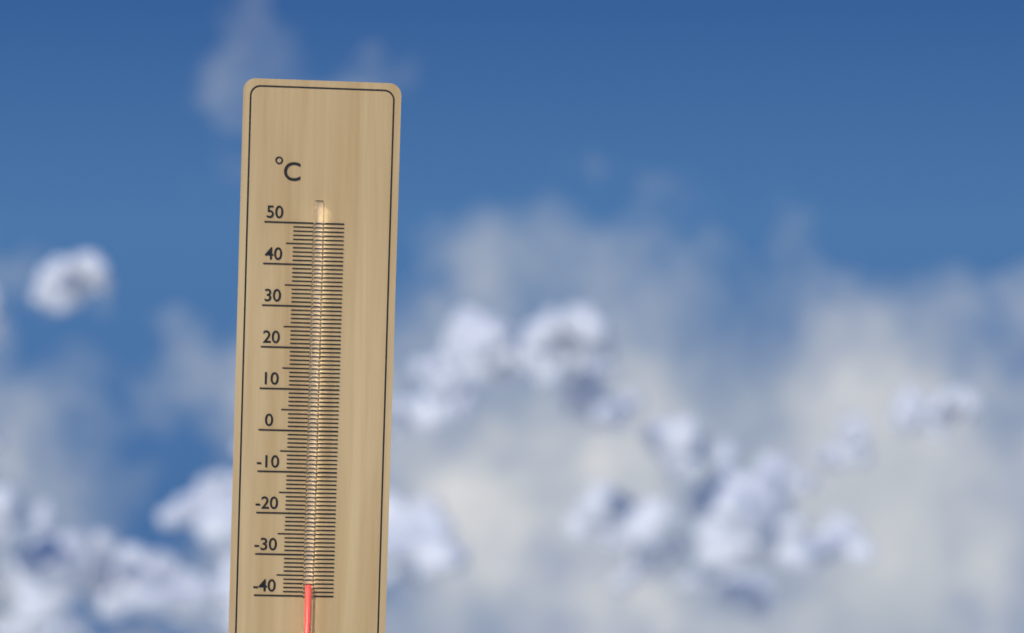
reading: -37 °C
